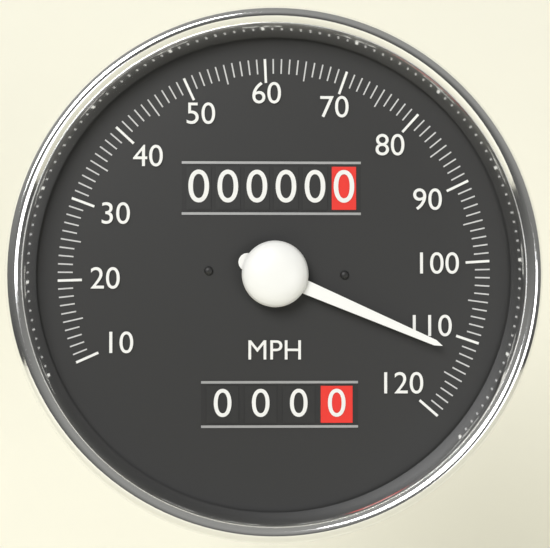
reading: 112 MPH
